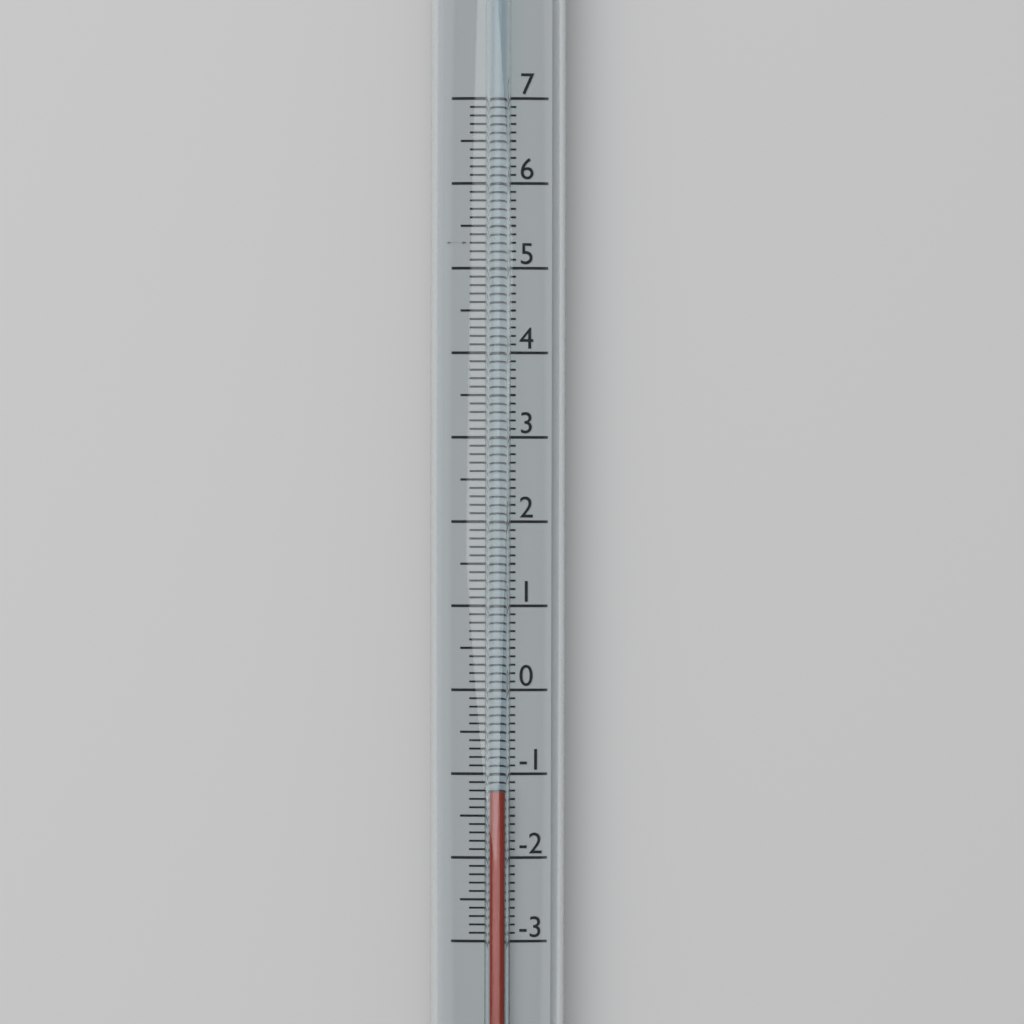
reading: -1.2 (no unit)
